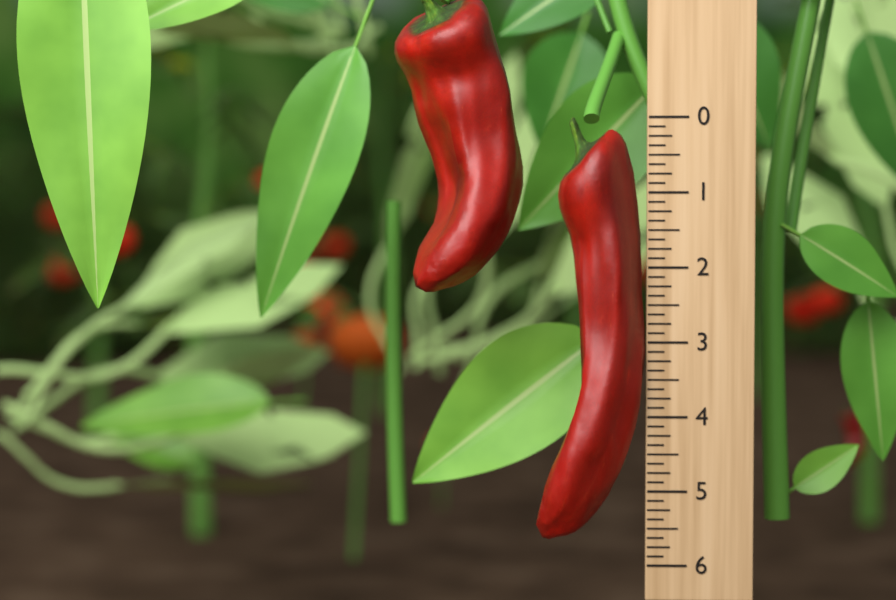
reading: 5.625 (no unit)
